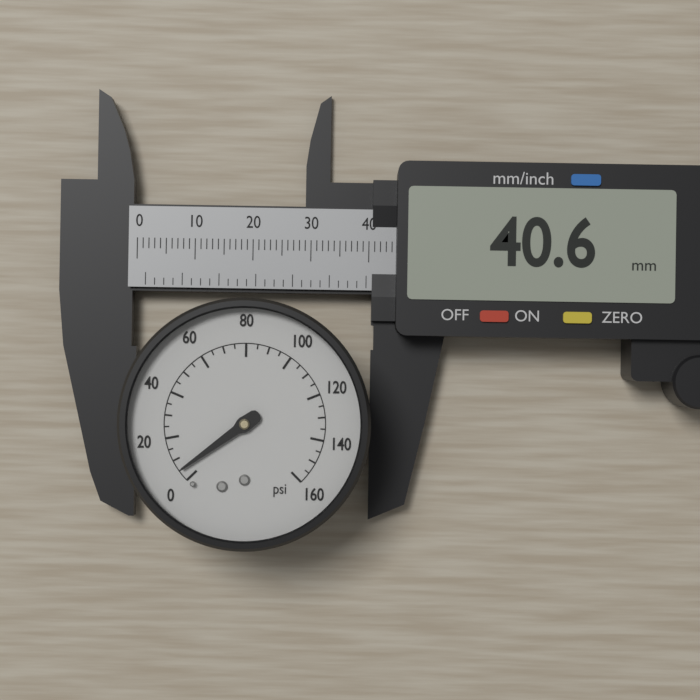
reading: 5 psi
